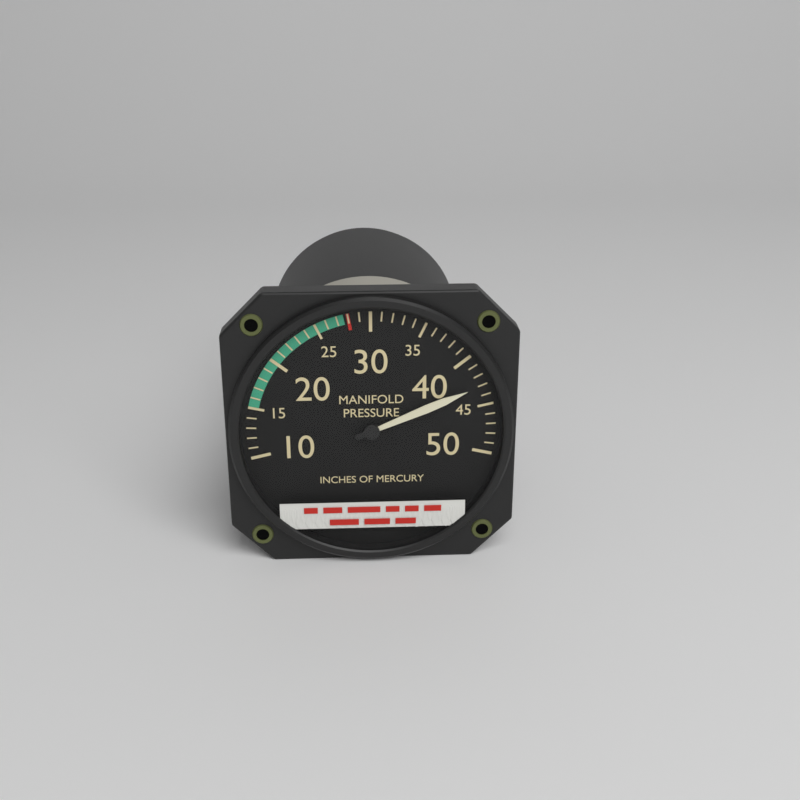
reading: 43 inHg
